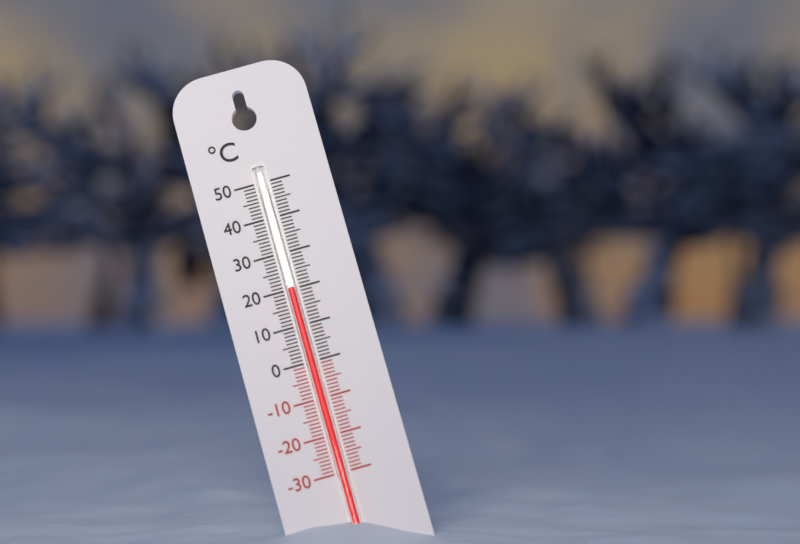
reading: 20 °C
